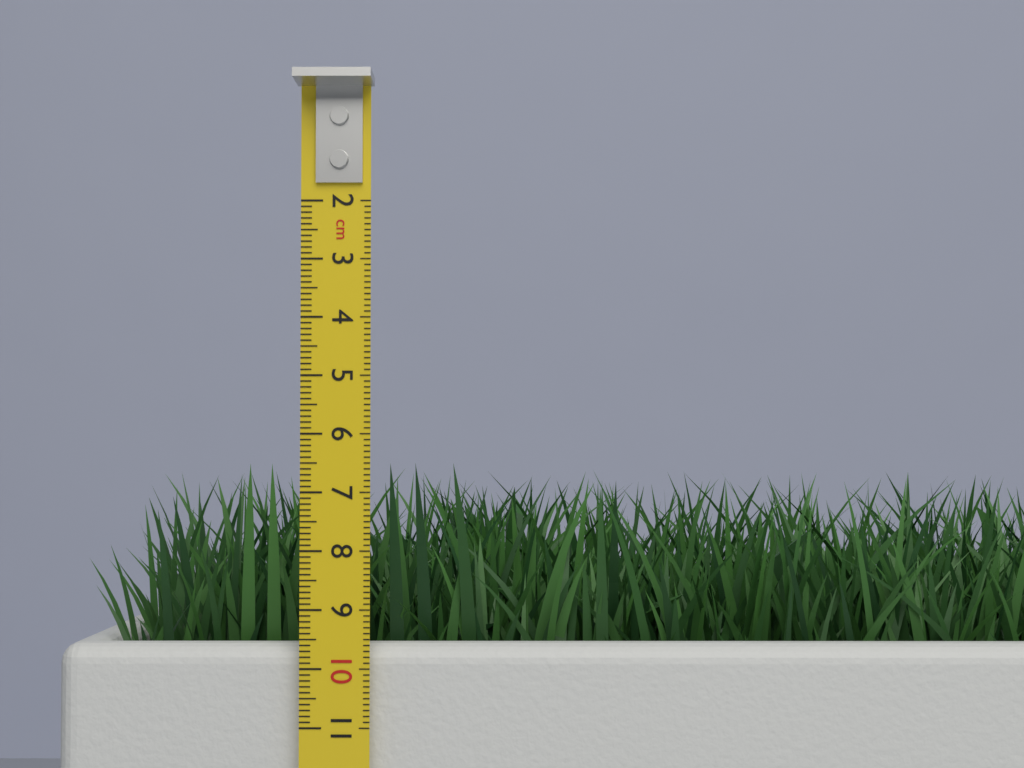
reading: 6.5 cm
